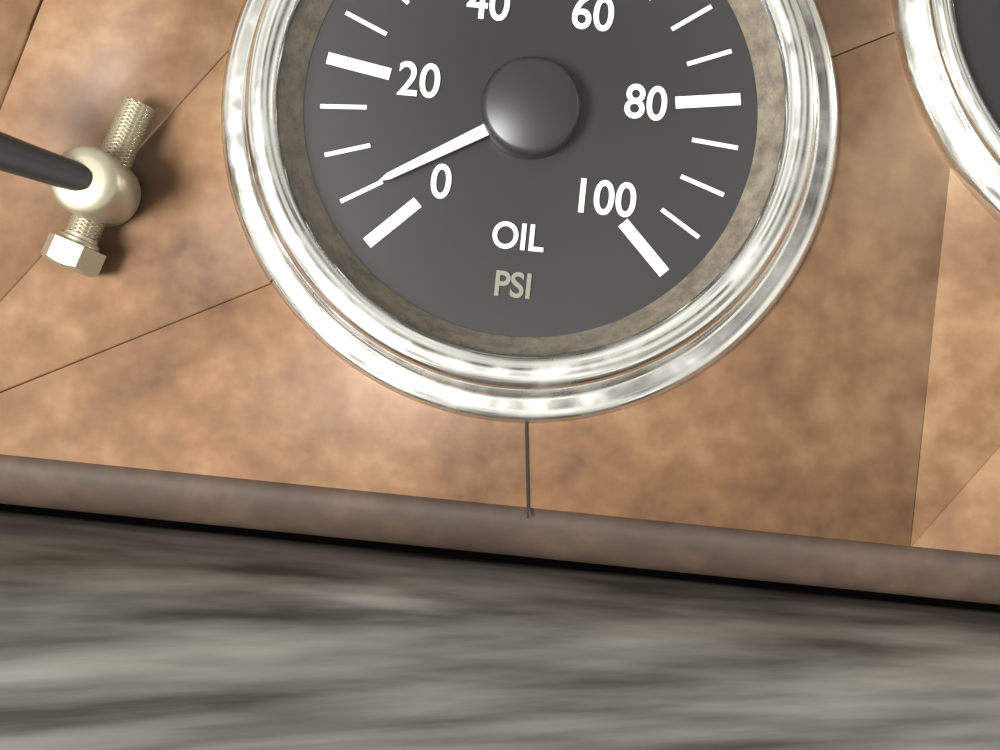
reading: 5 psi
